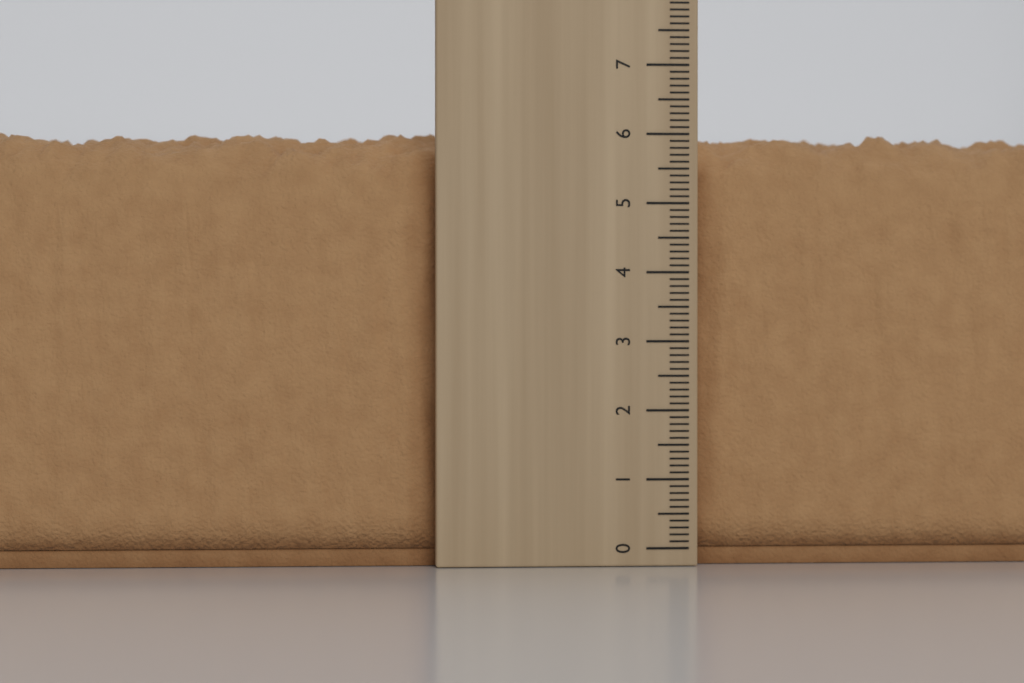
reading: 6.1 cm
